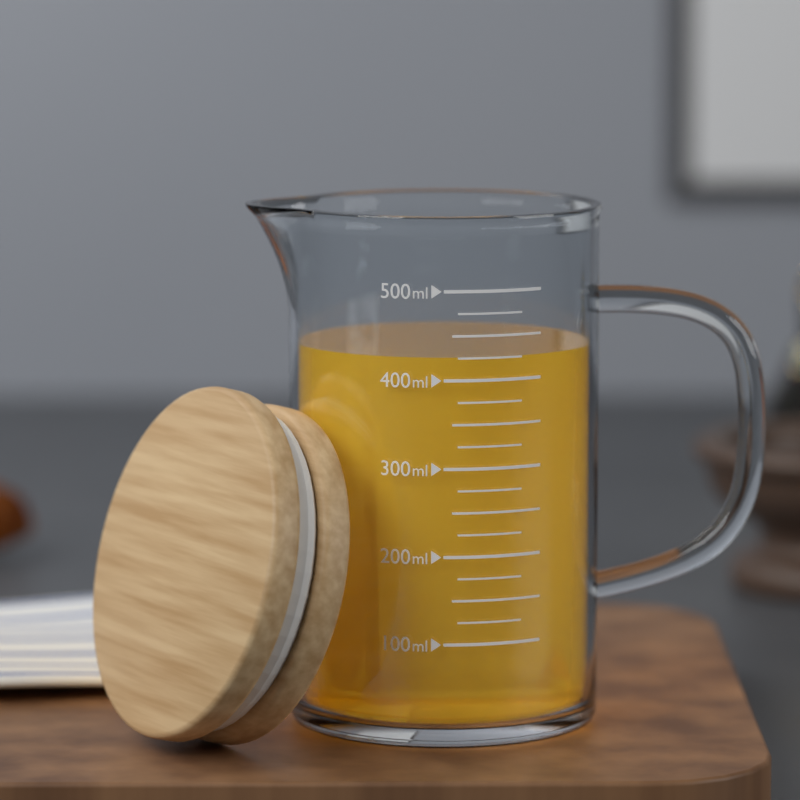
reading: 425 ml
